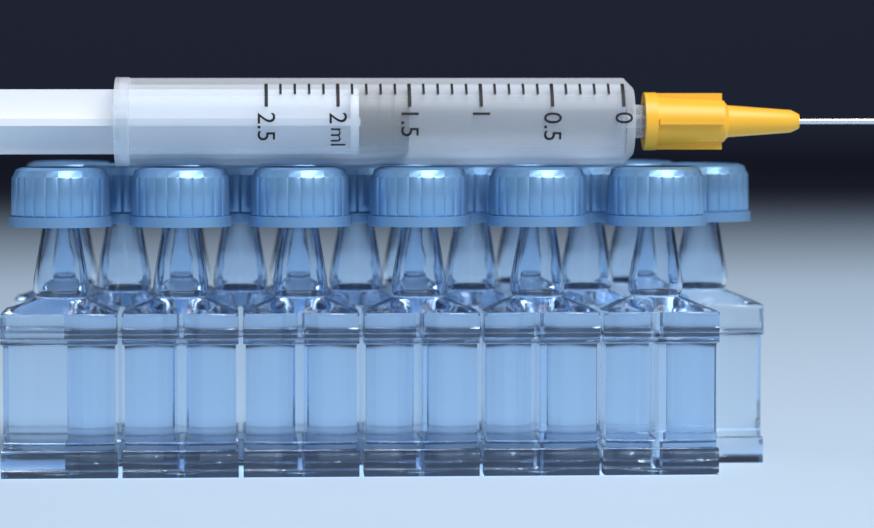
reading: 1.5 ml
